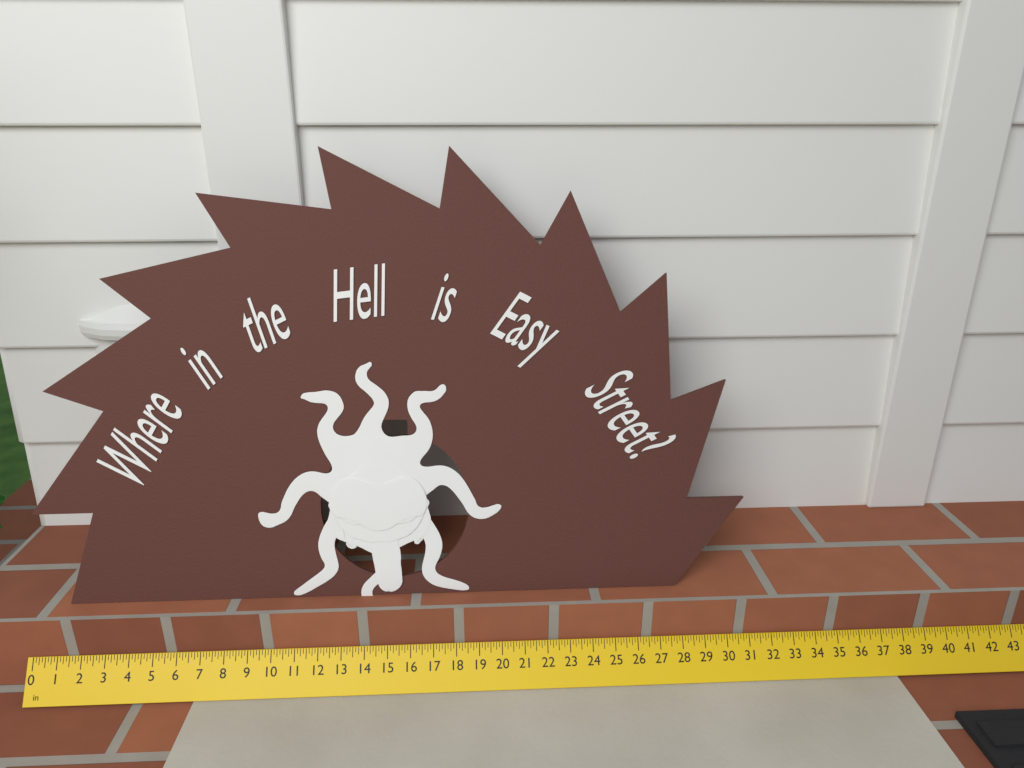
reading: 30.875 in
